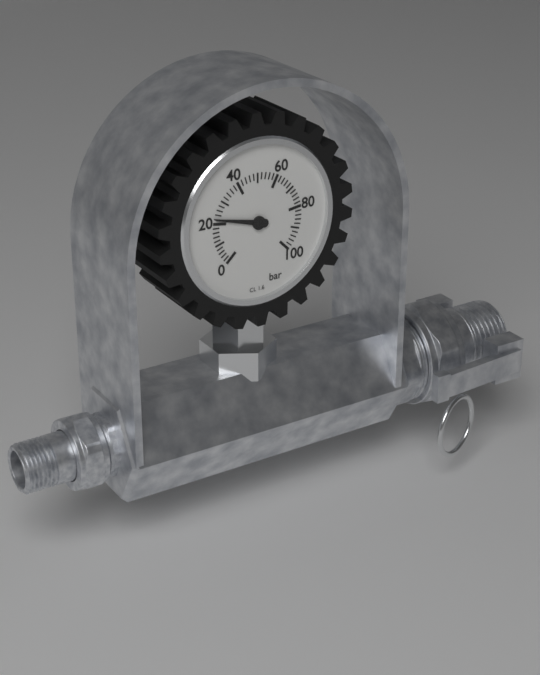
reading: 22 bar
